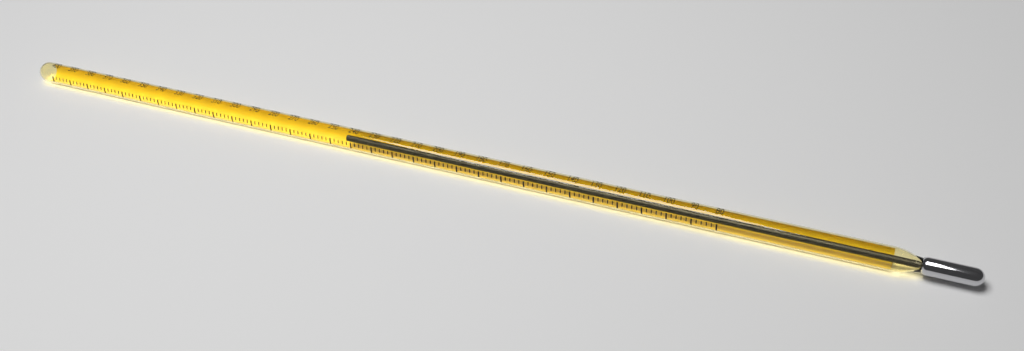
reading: 244 (no unit)
